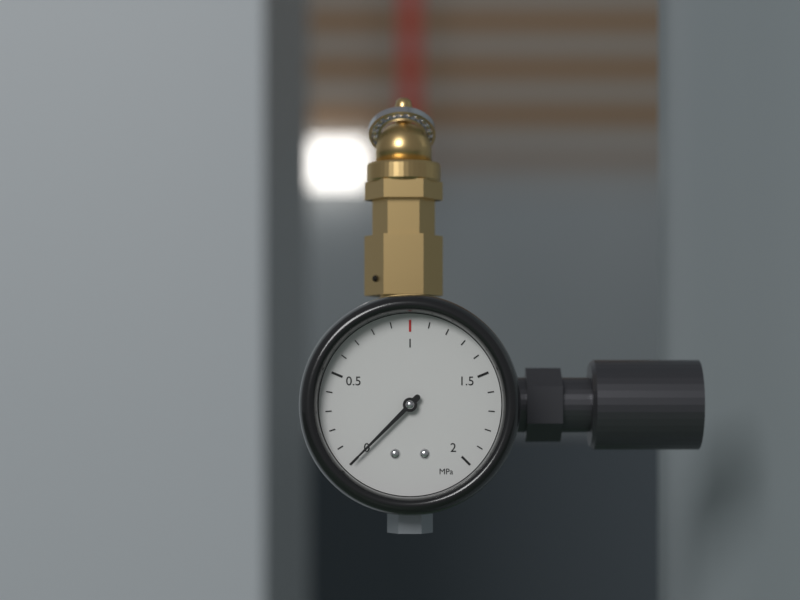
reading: 0.0 MPa
